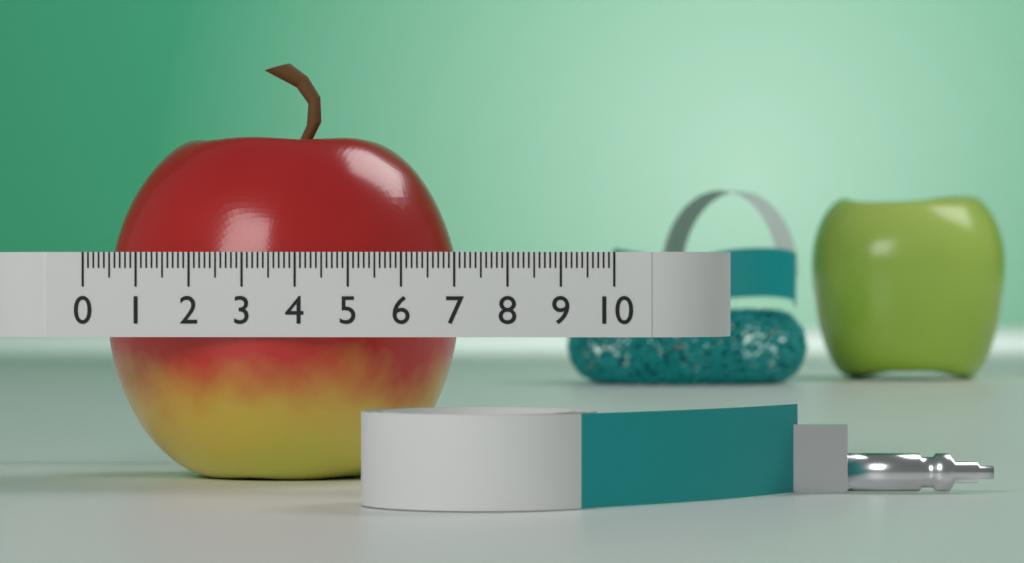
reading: 6.9 (no unit)
